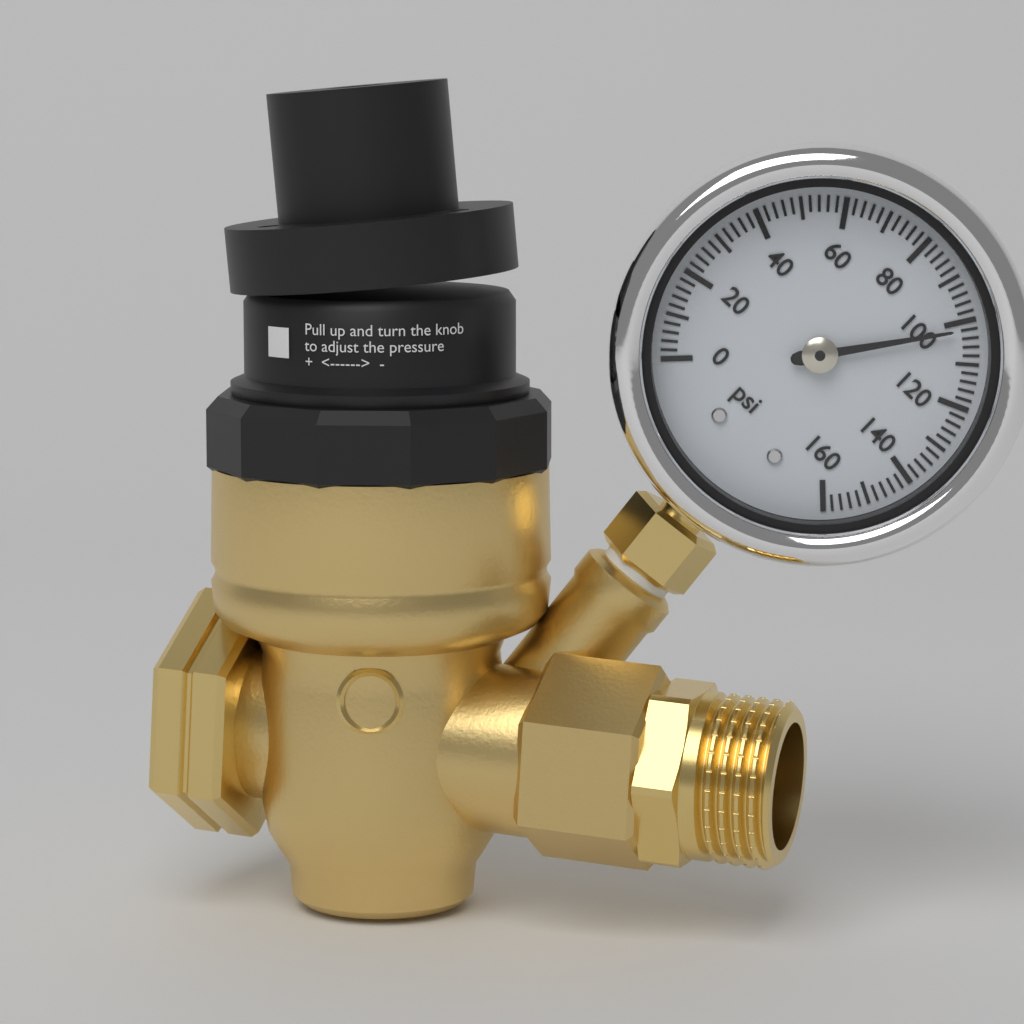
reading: 102 psi
